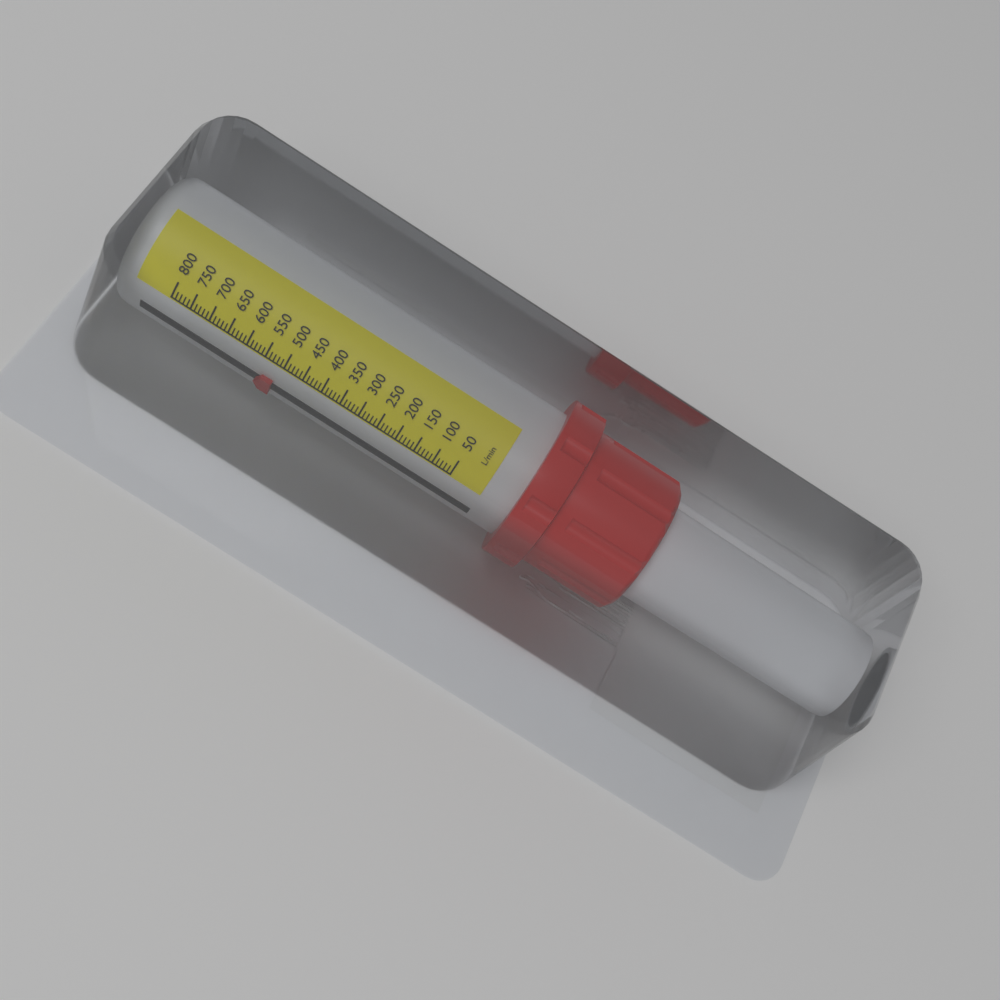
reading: 510 L/min
